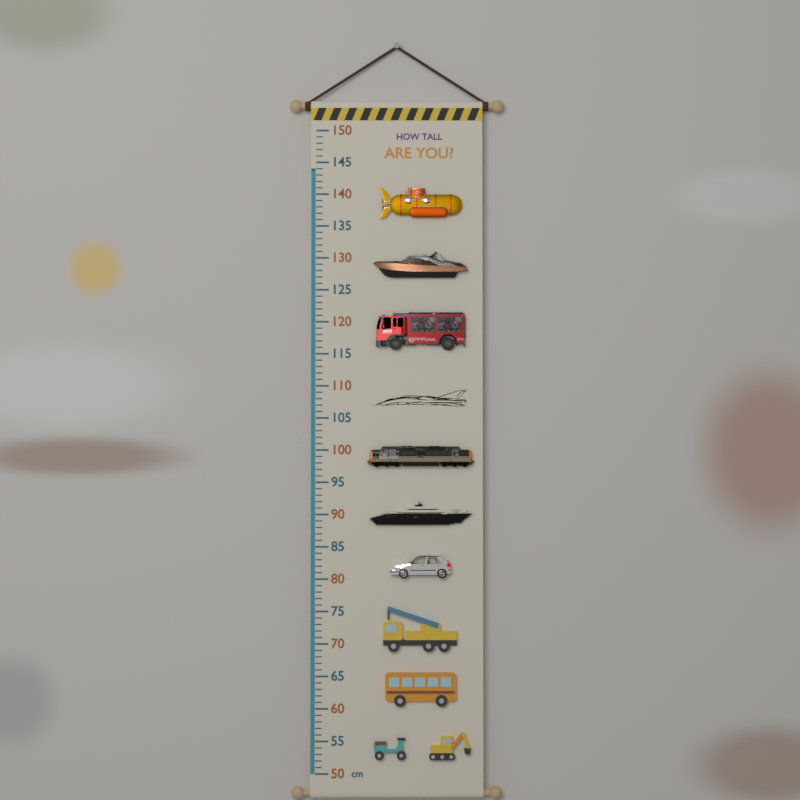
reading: 144 cm
